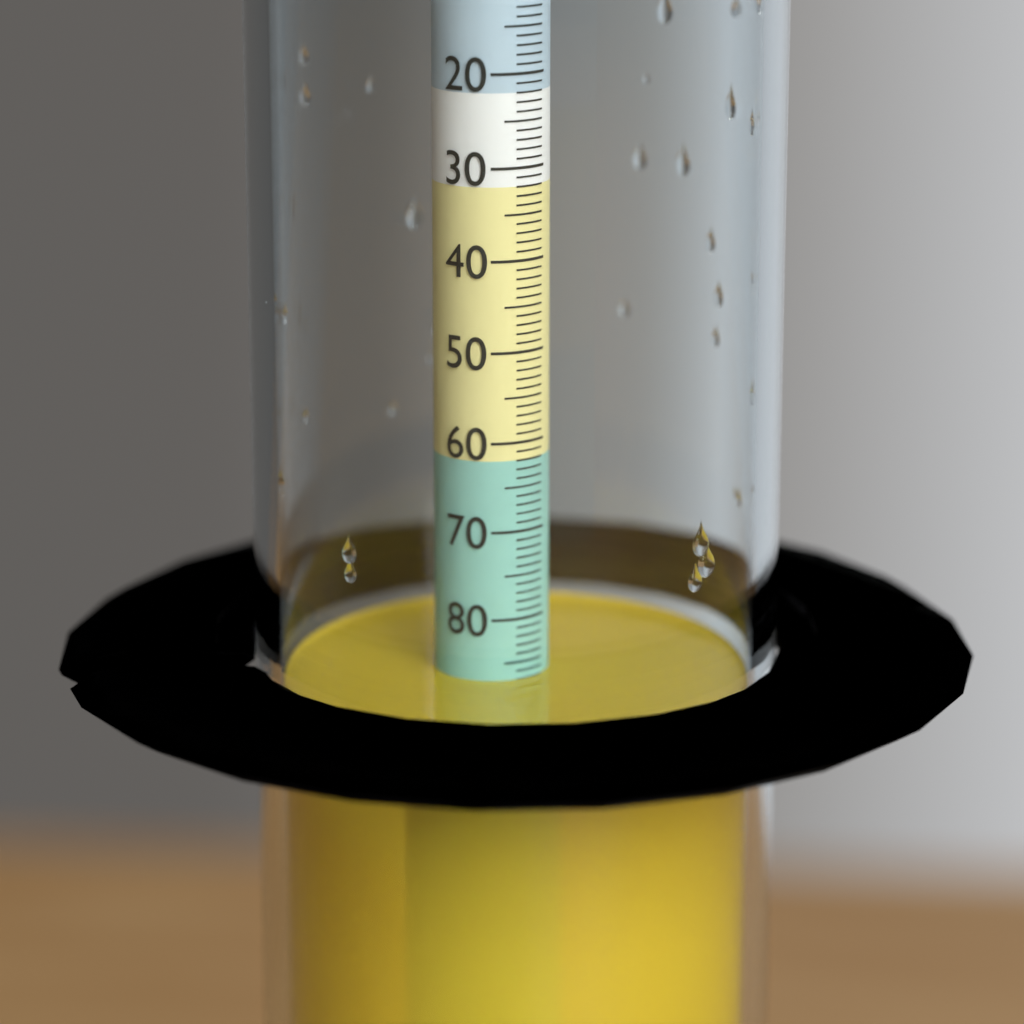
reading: 87 (no unit)
